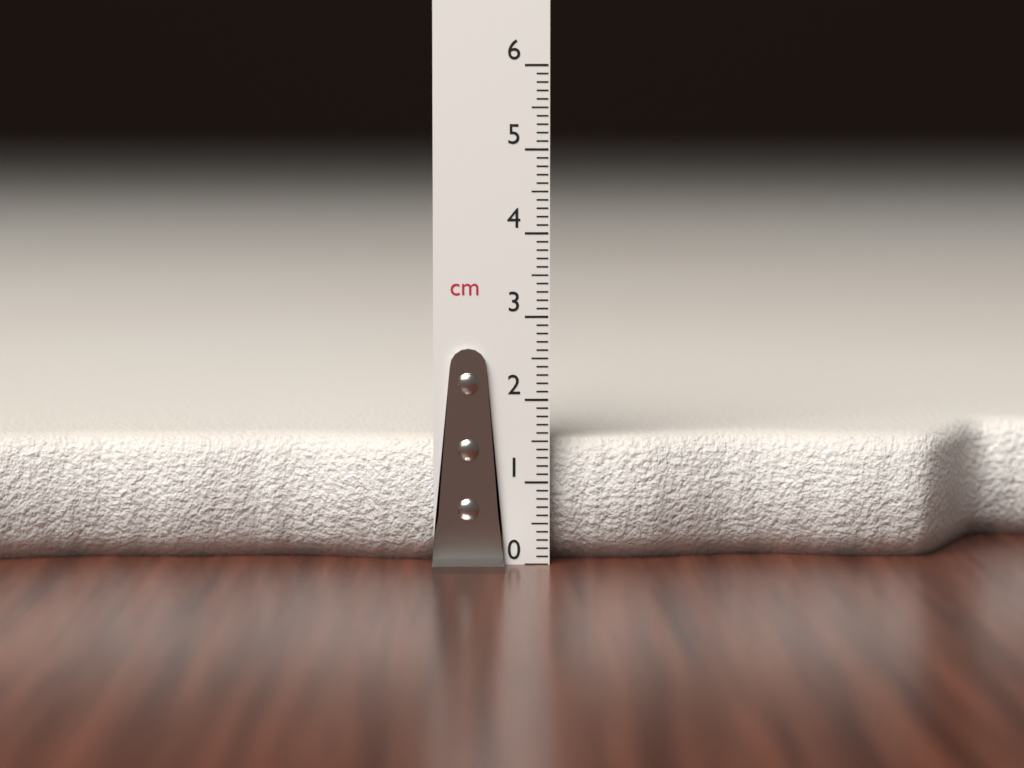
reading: 1.5 cm
